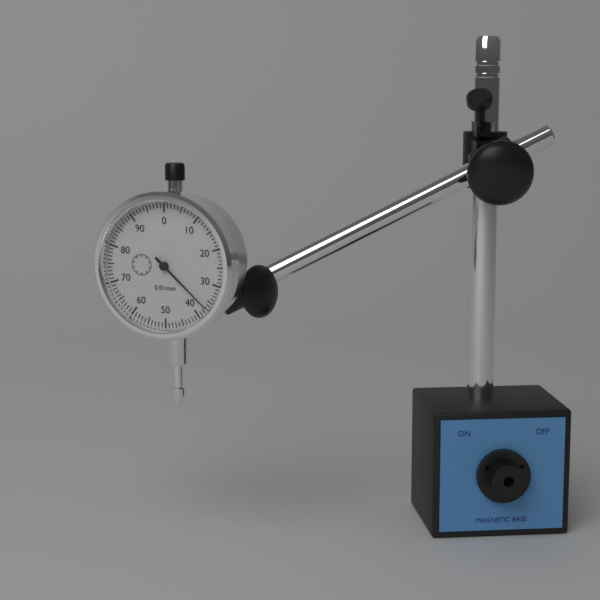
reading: 0.37 mm
